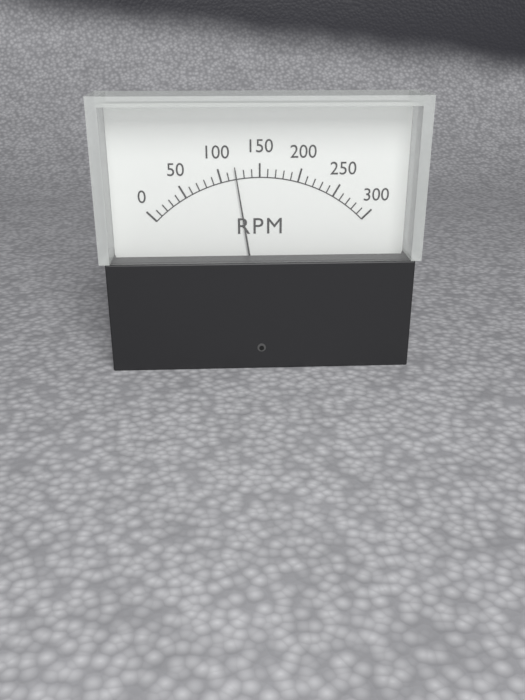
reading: 120 RPM
